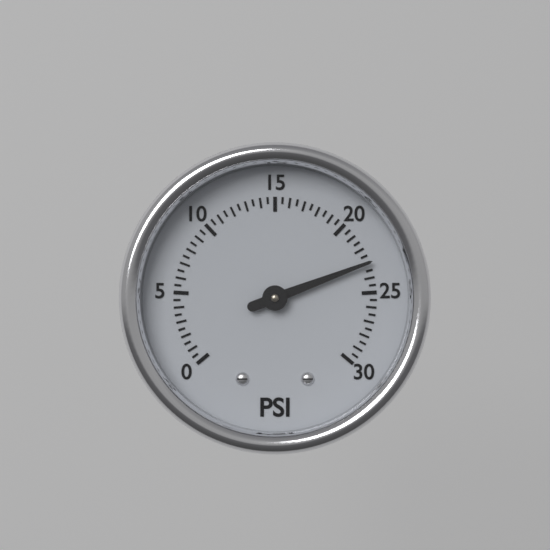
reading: 23.0 psi
